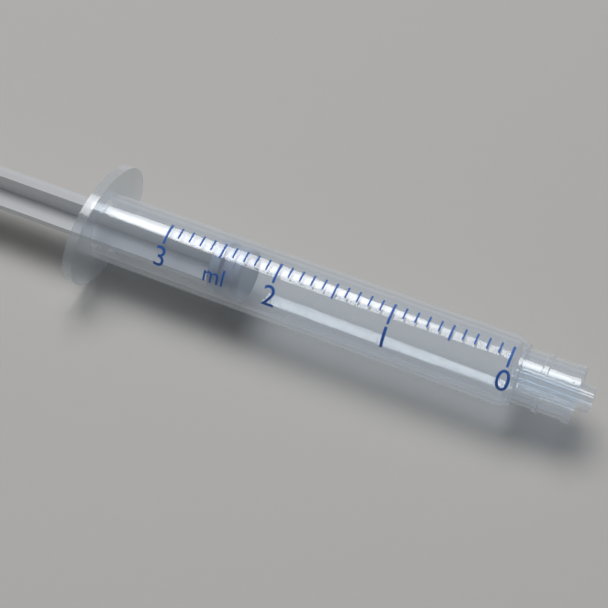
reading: 2.3 ml
